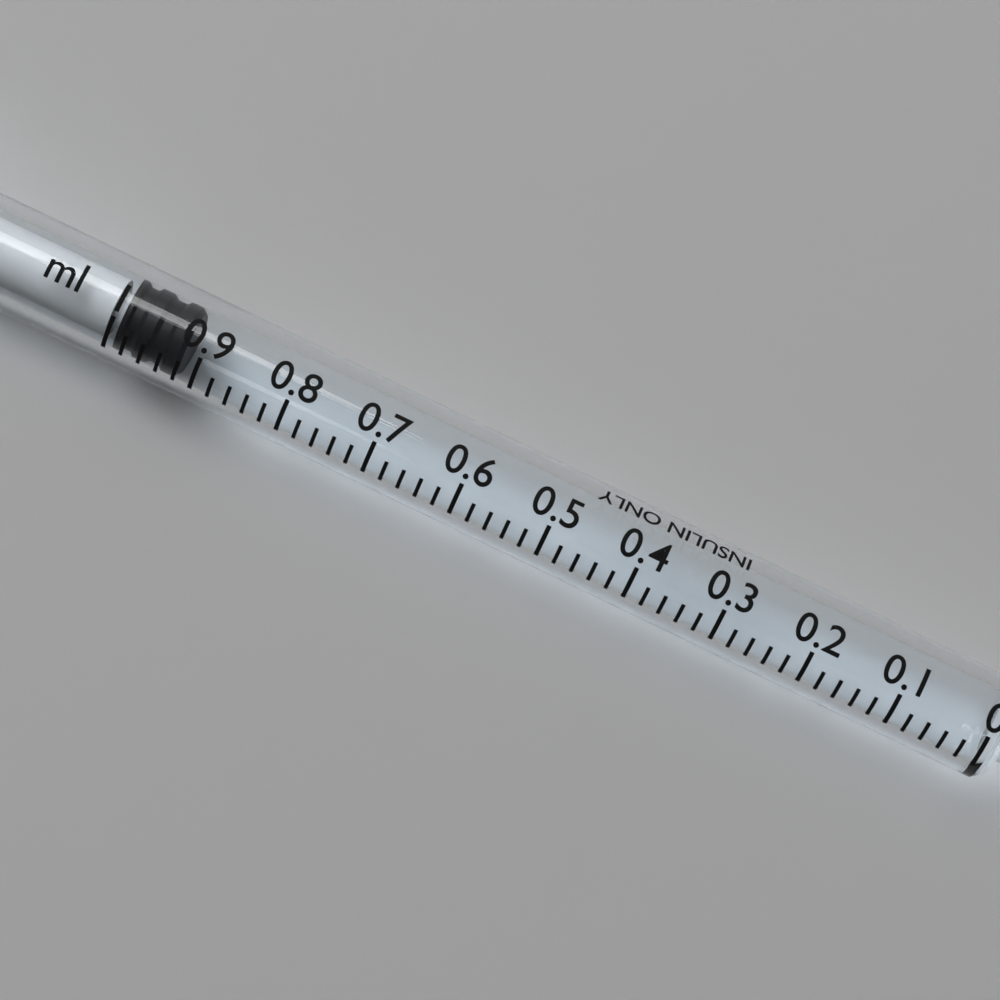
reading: 0.92 ml
